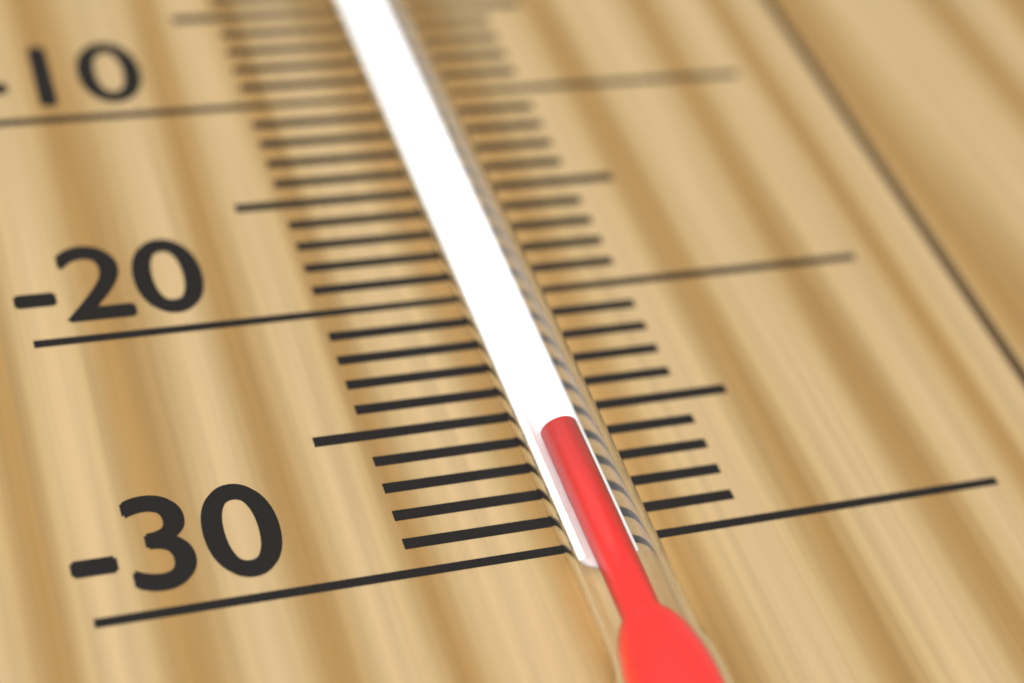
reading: -27 °C
